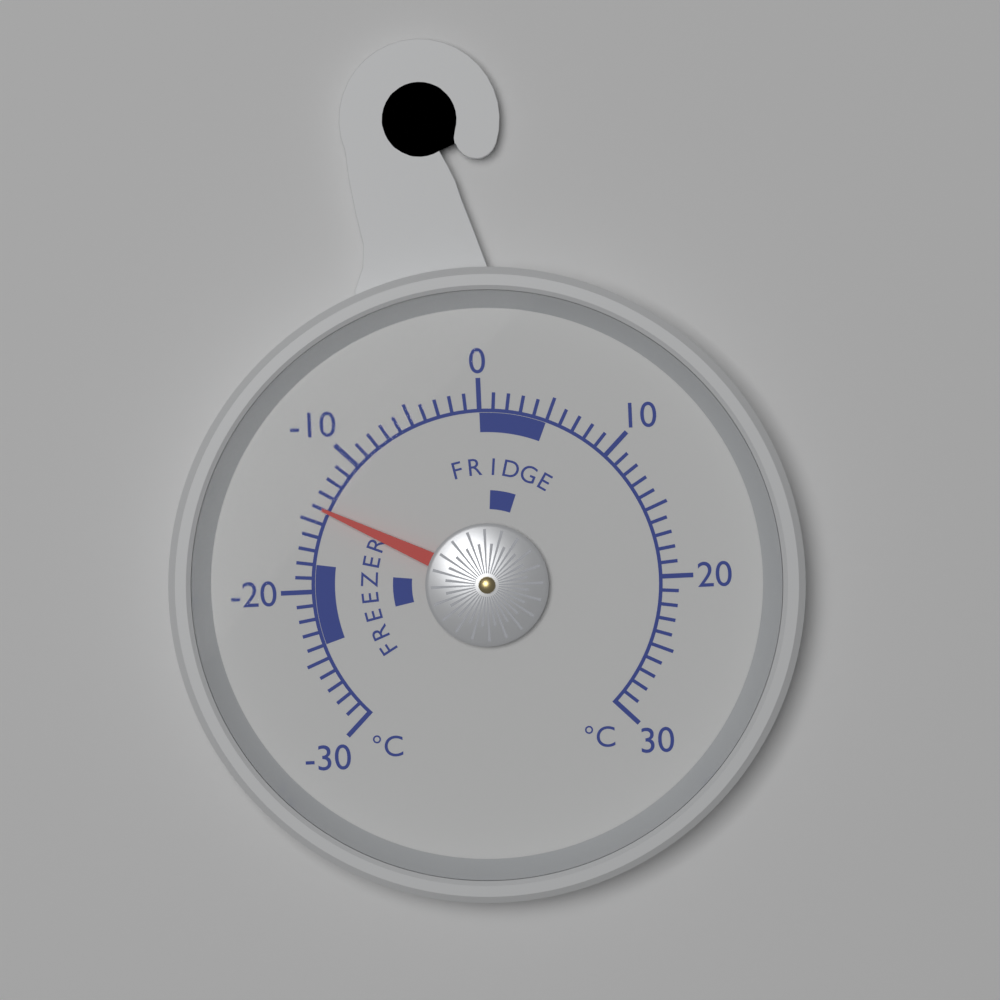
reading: -14 °C
